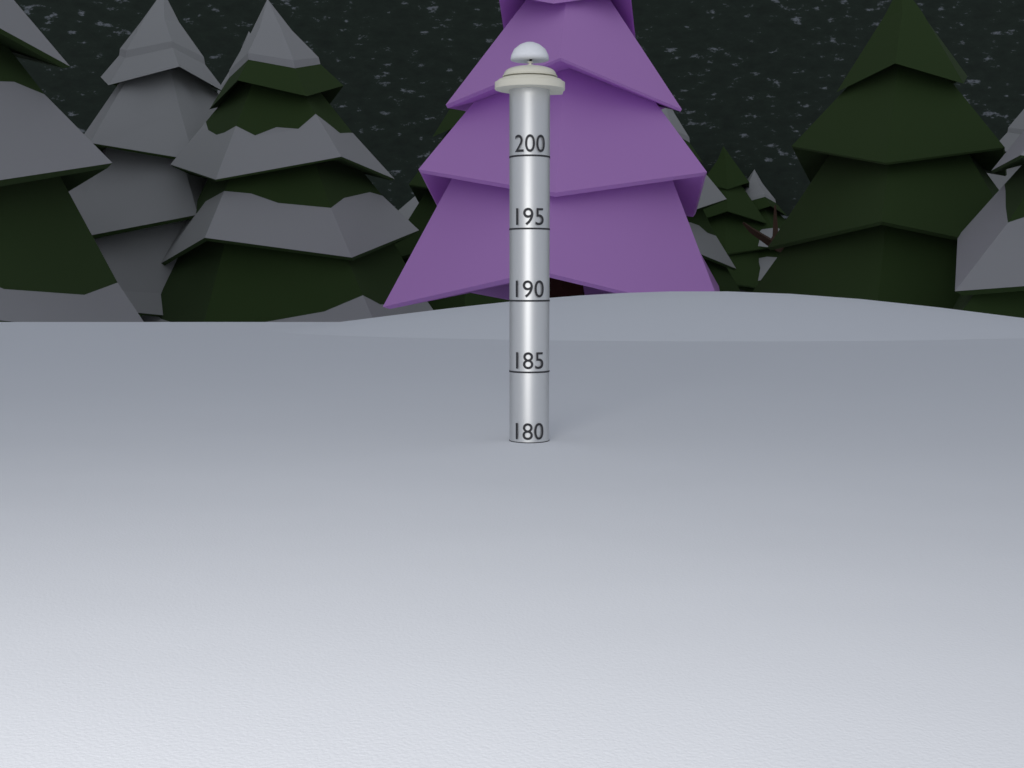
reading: 180 (no unit)
